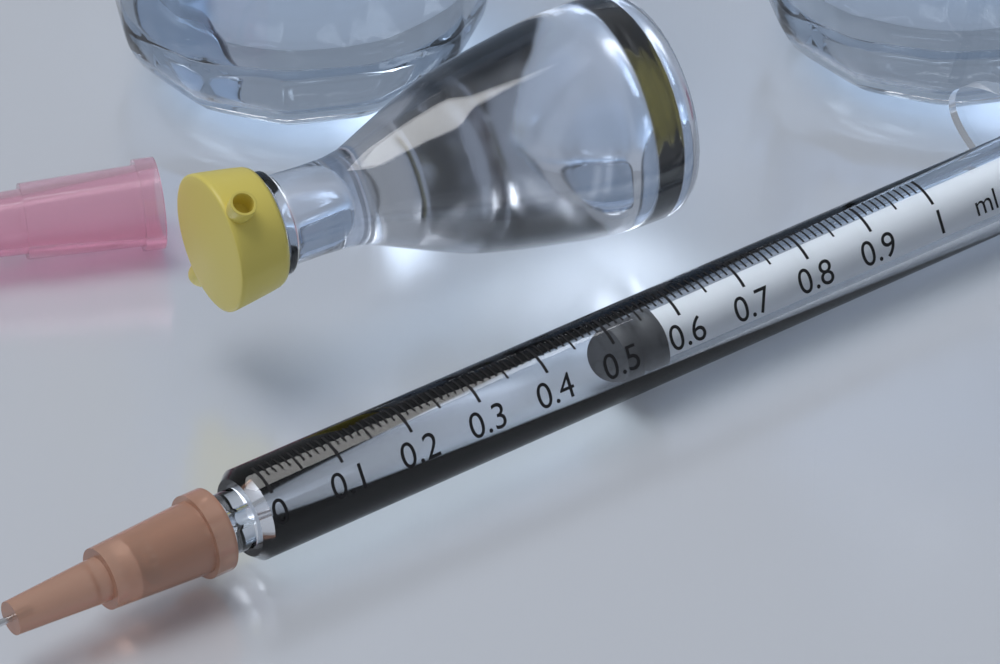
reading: 0.52 ml
